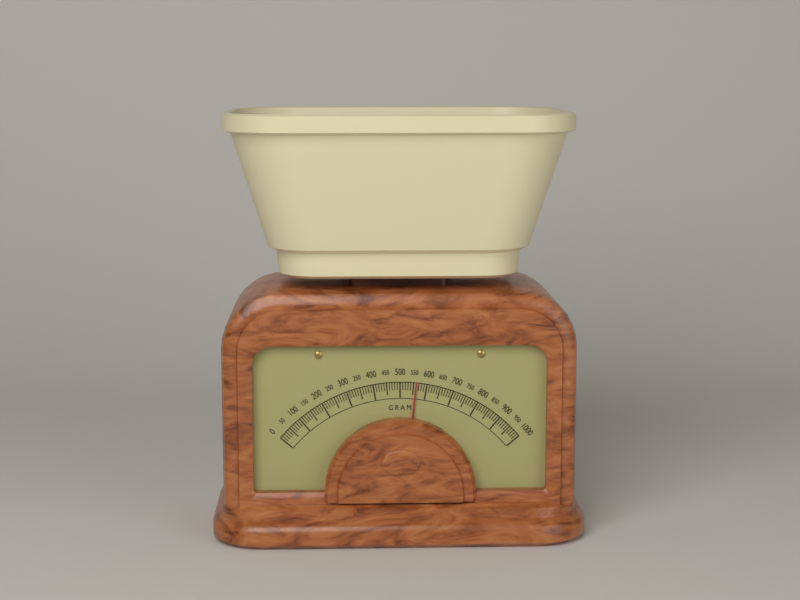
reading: 560 g
